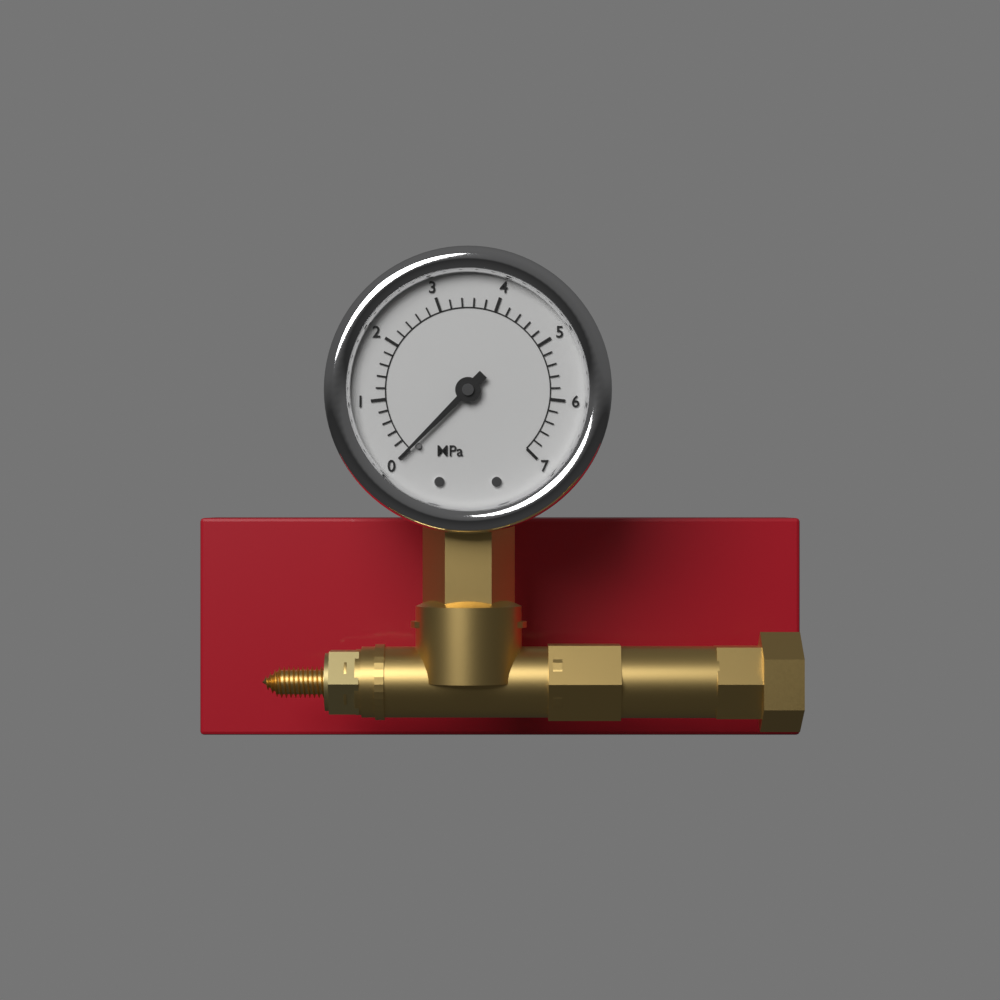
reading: 0.0 MPa
